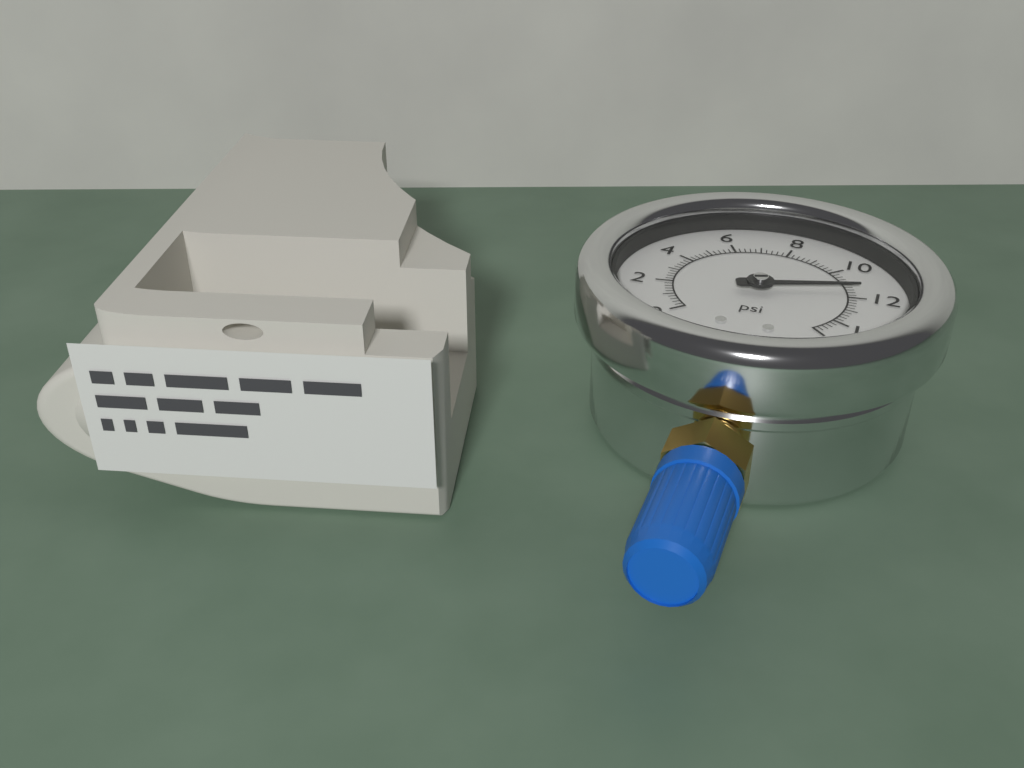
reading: 11.4 psi
